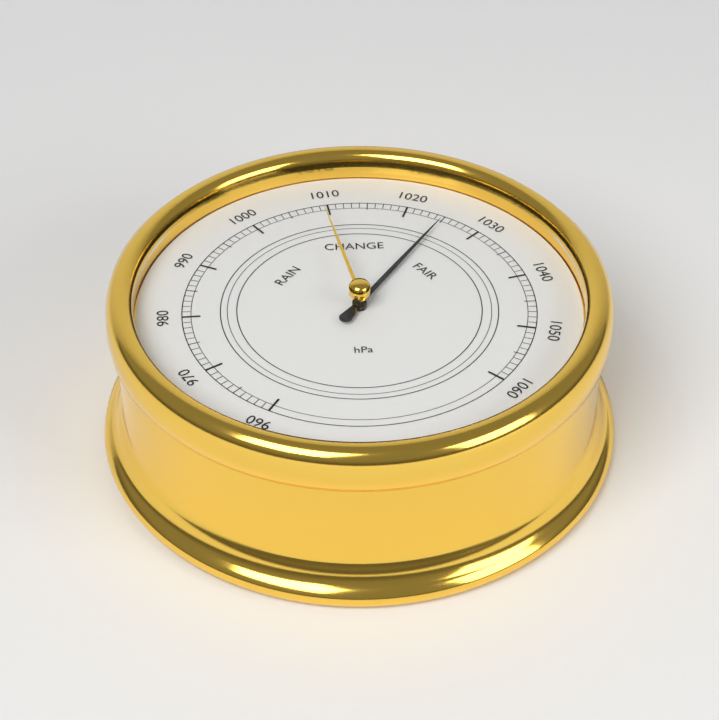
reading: 1025 hPa
